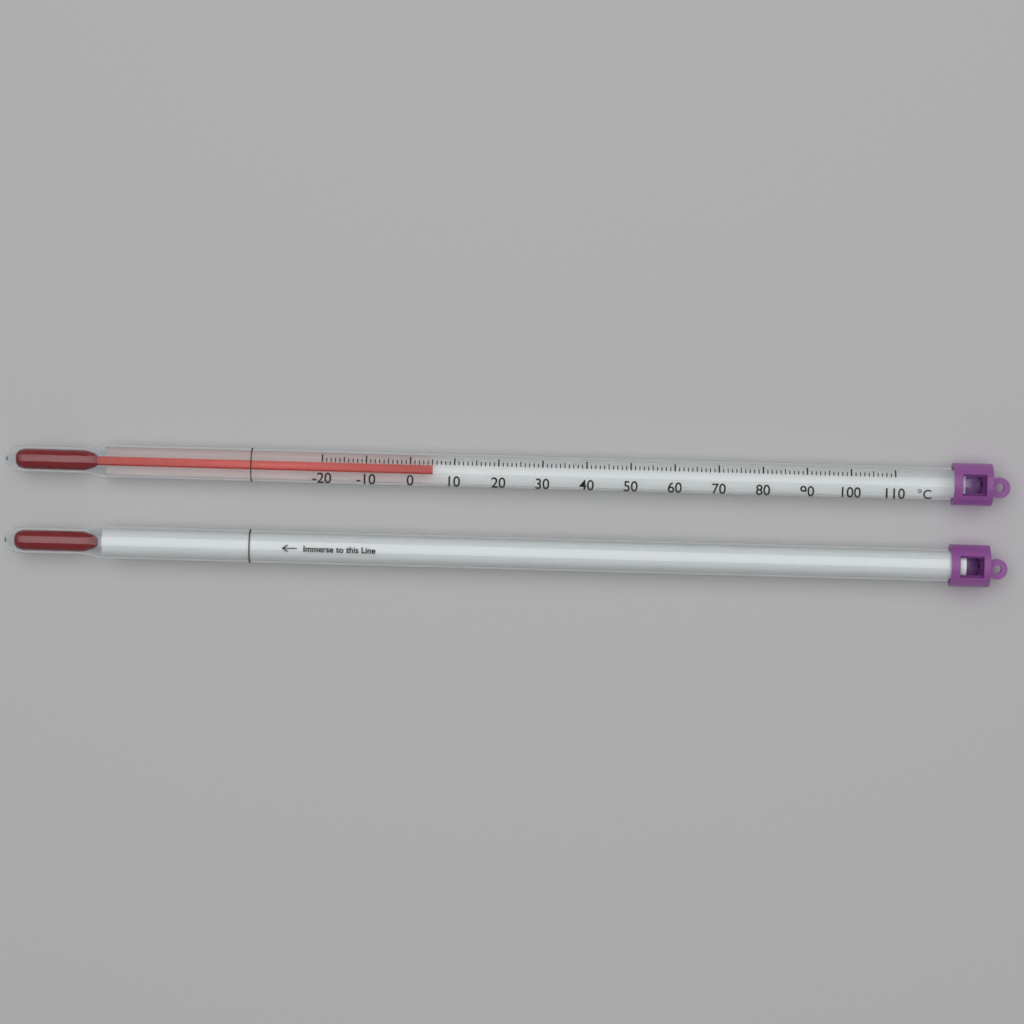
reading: 5 °C
